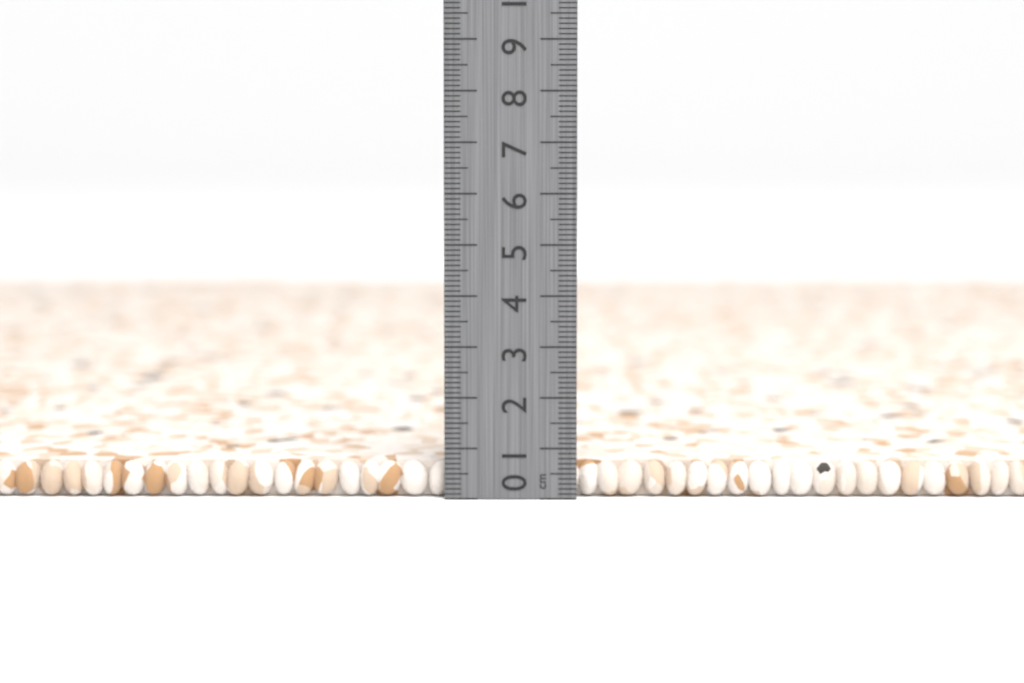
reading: 0.7 cm
